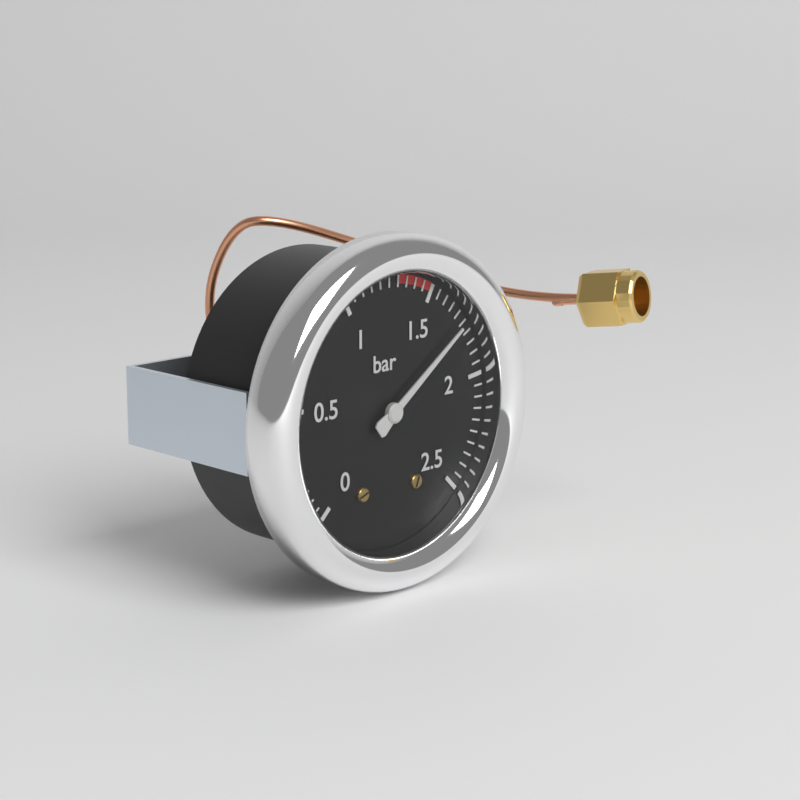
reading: 1.75 bar
